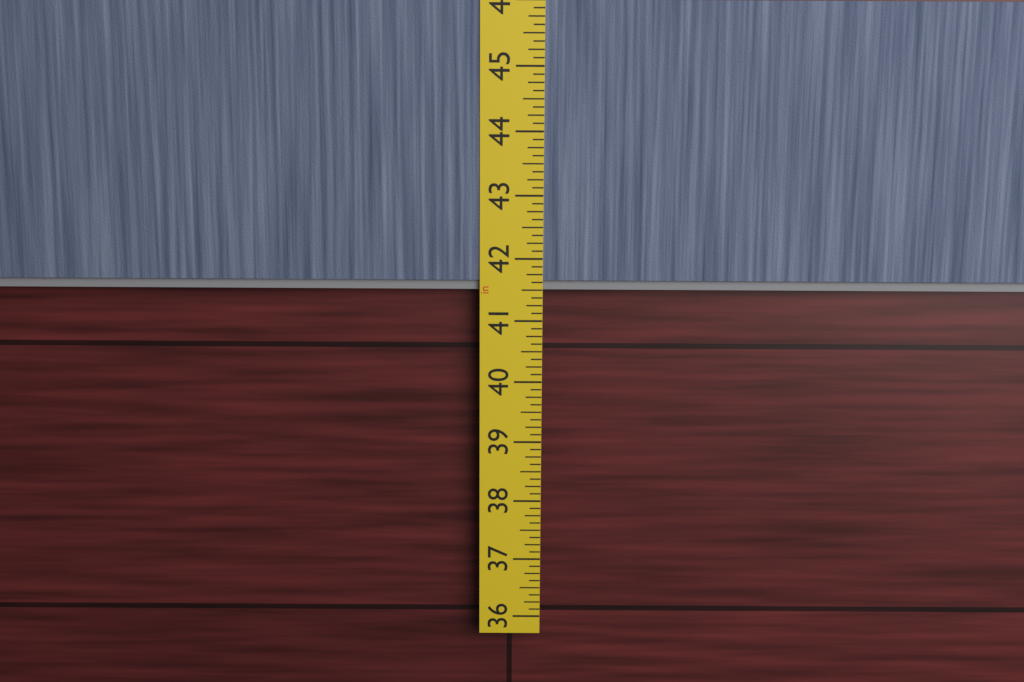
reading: 41.500 in
